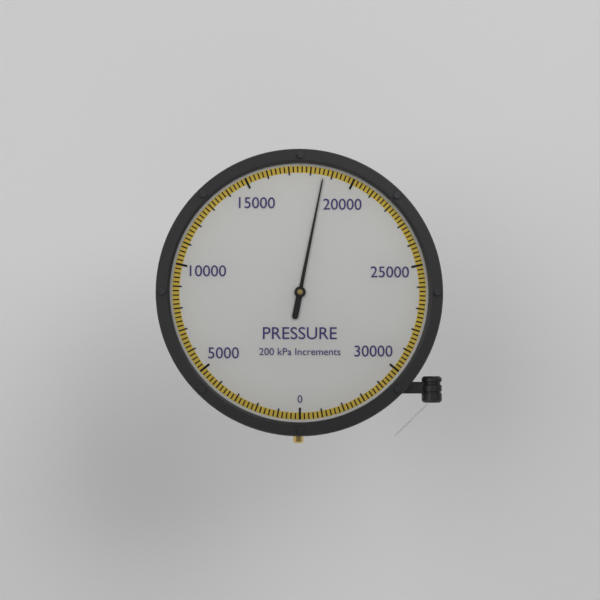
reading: 18600 kPa
